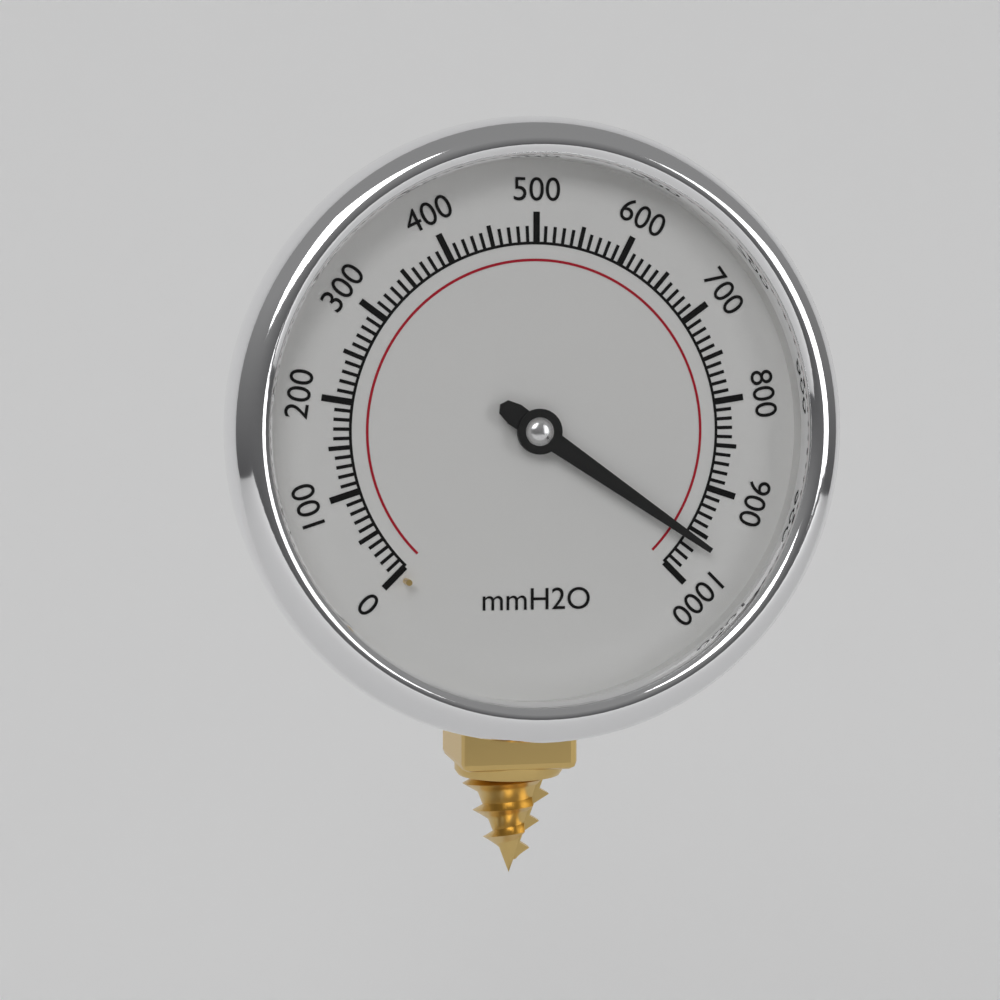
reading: 960 mmH2O
